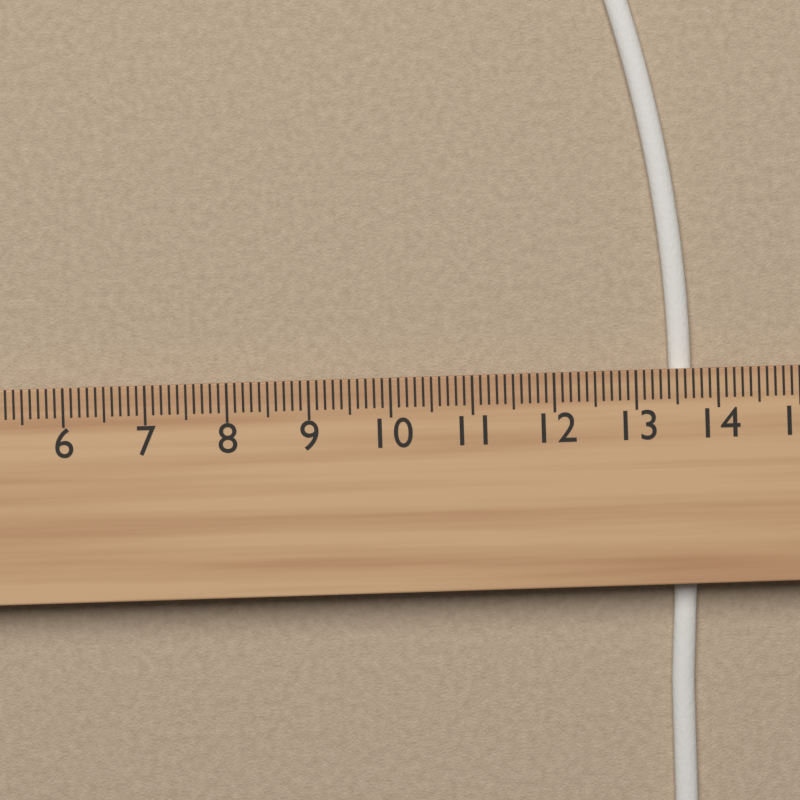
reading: 13.7 cm
